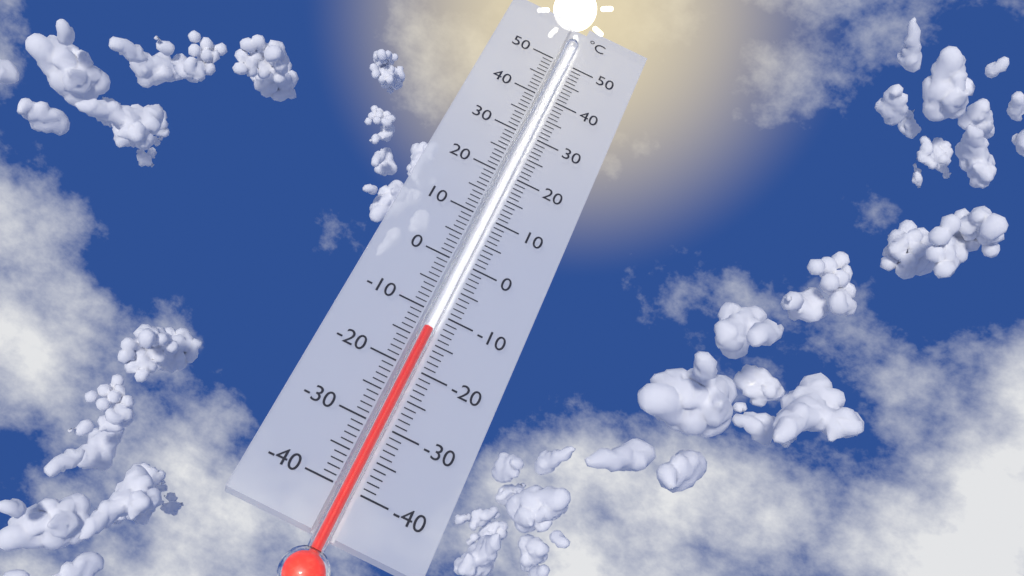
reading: -13 °C
